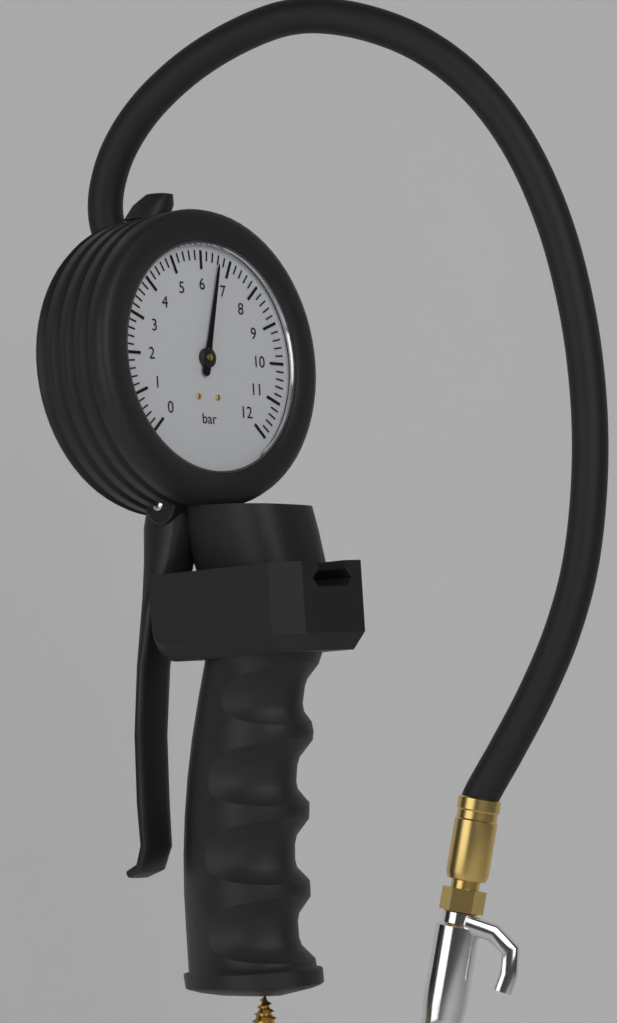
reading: 6.6 bar
